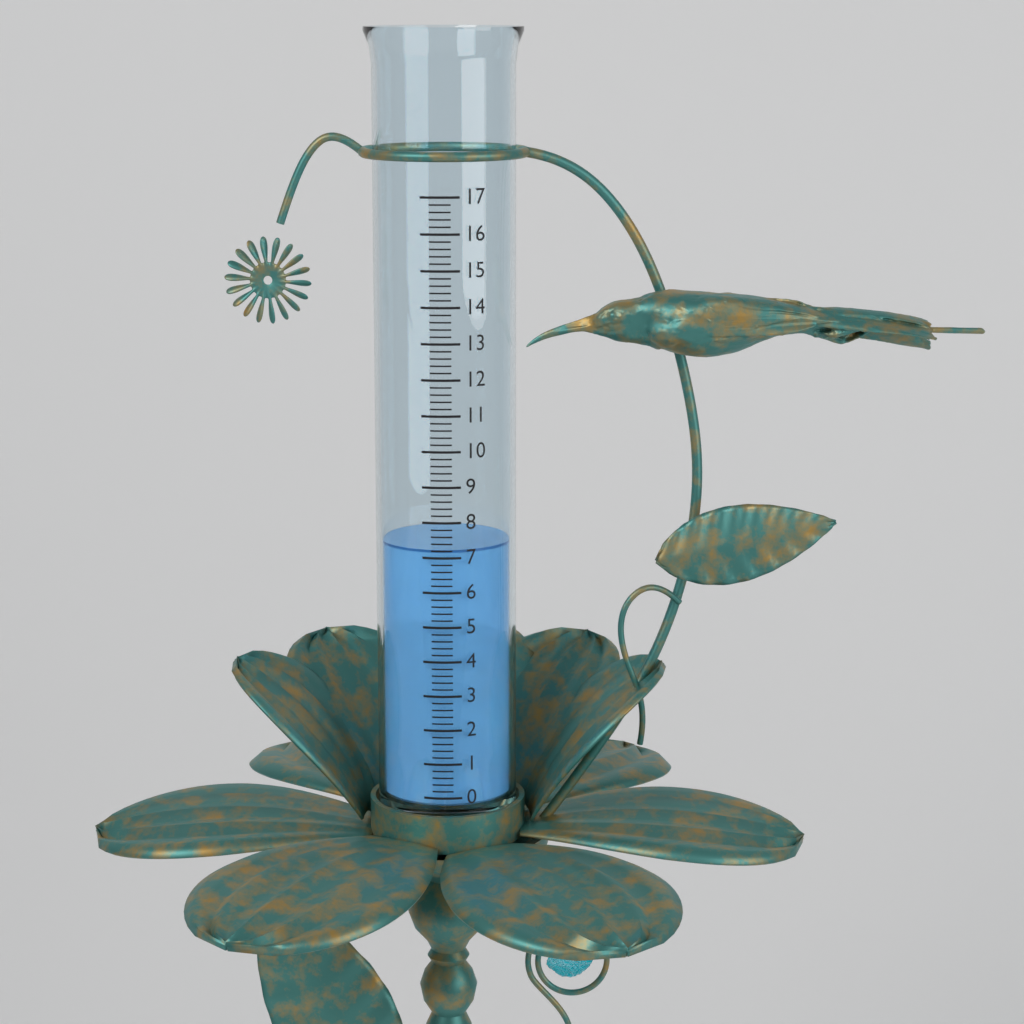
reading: 7.2 (no unit)
